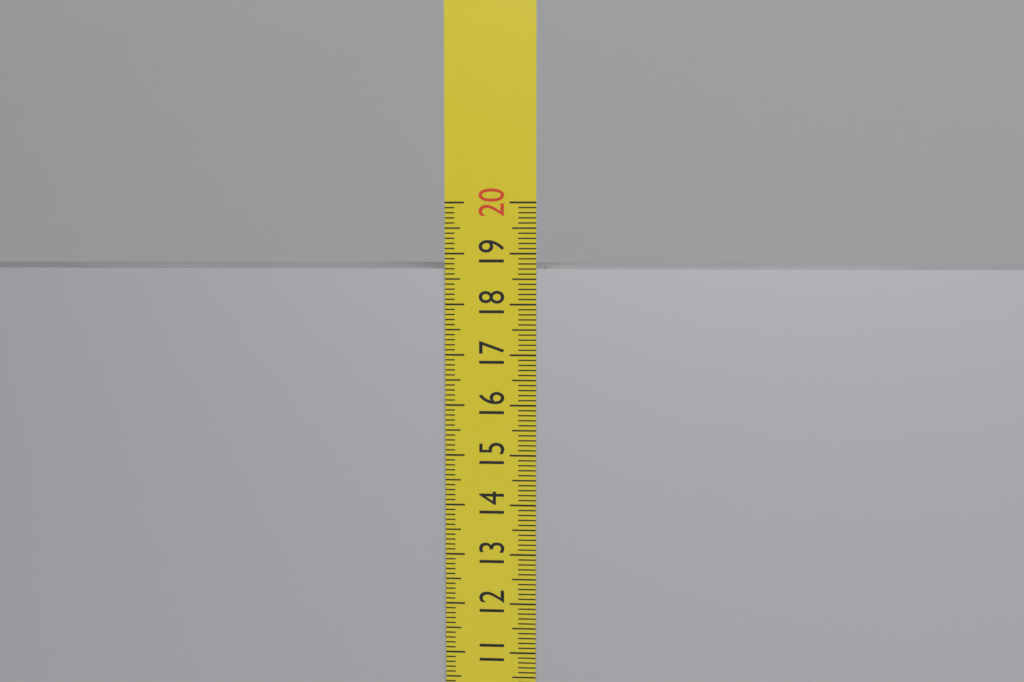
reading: 18.7 cm
